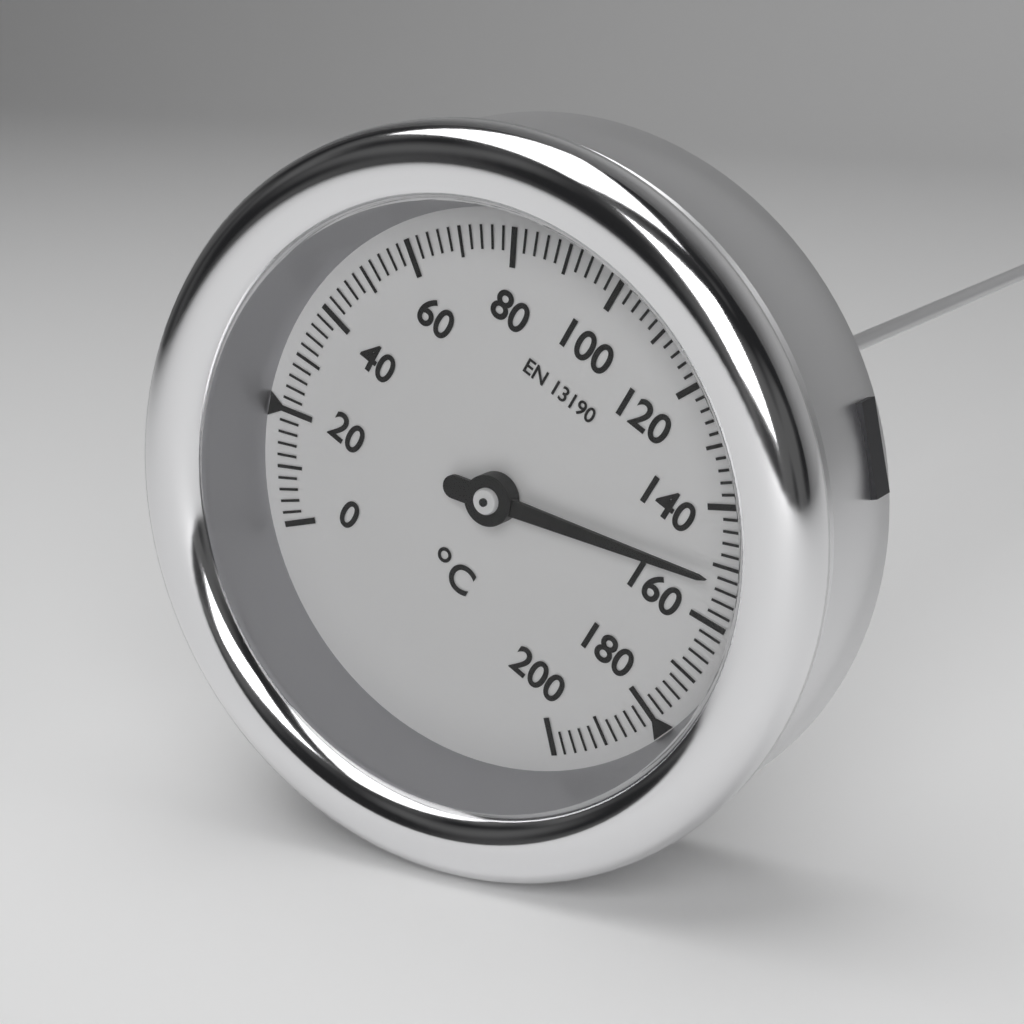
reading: 152 °C
